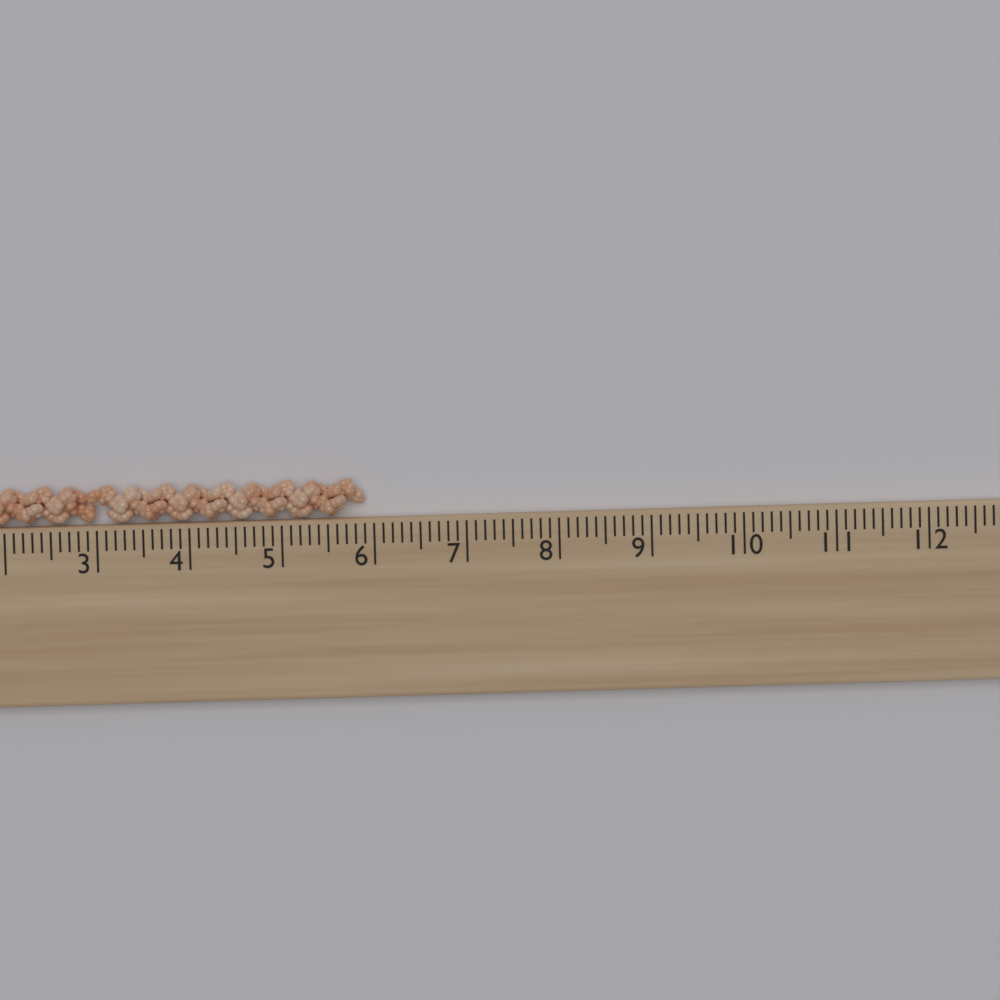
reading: 5.9 cm
